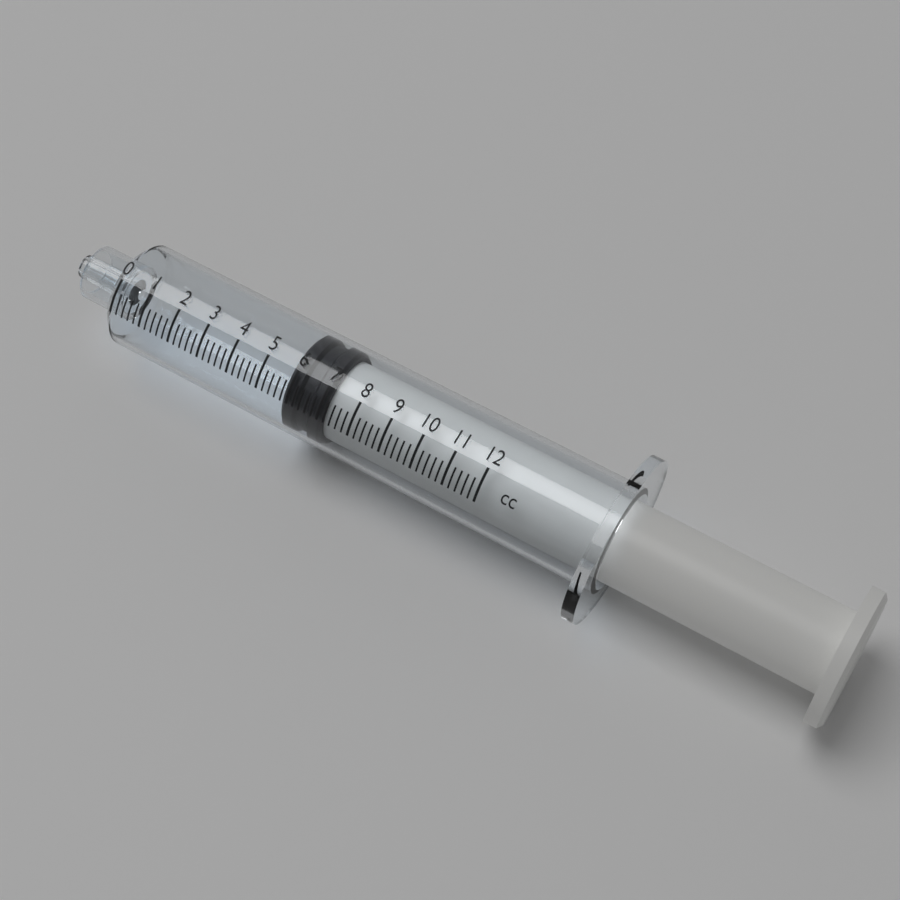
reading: 5.8 cc
